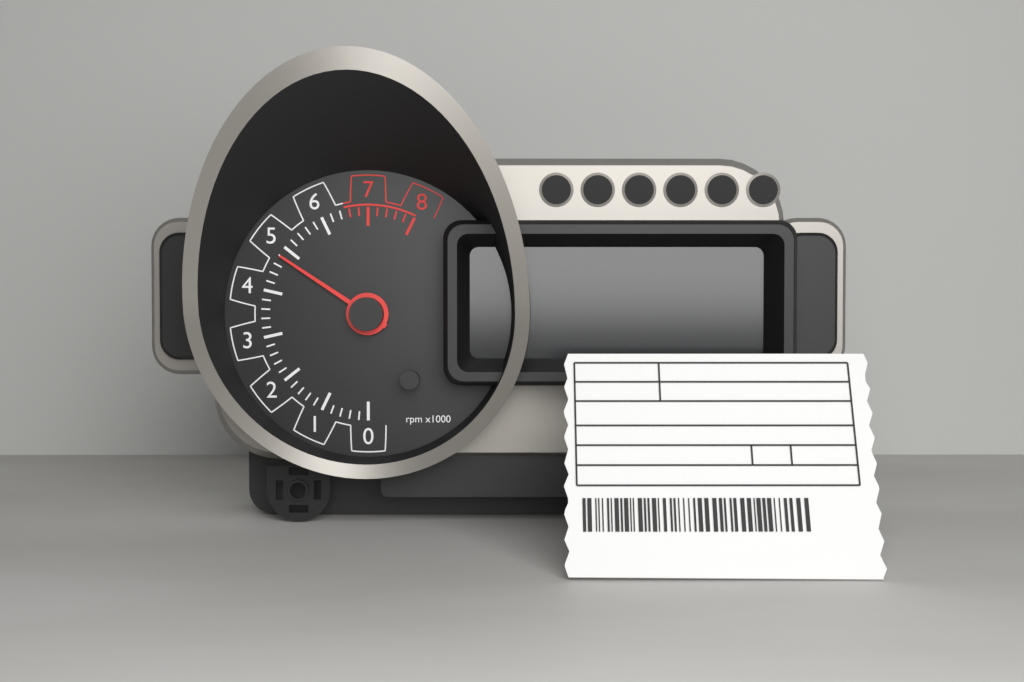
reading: 4.8 rpm x1000
